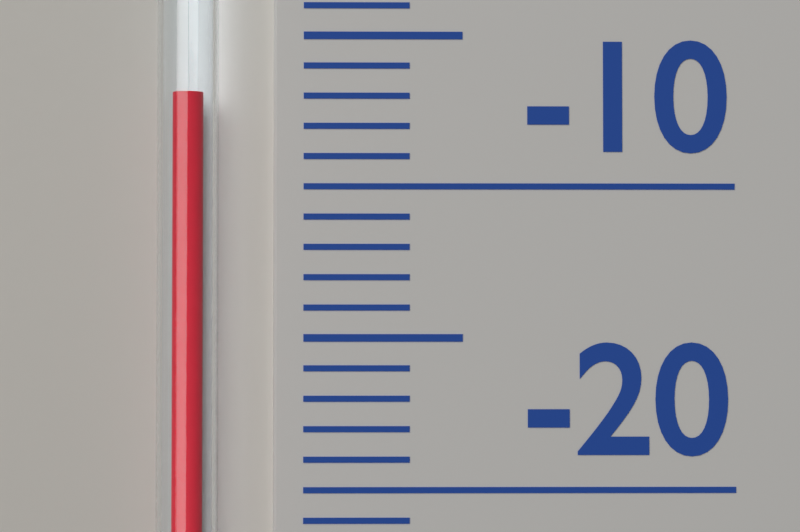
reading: -7 (no unit)
